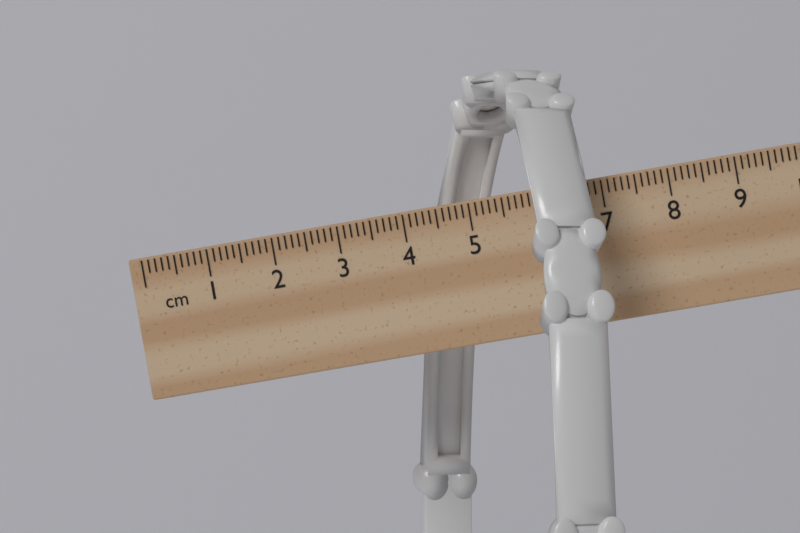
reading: 6.9 cm
